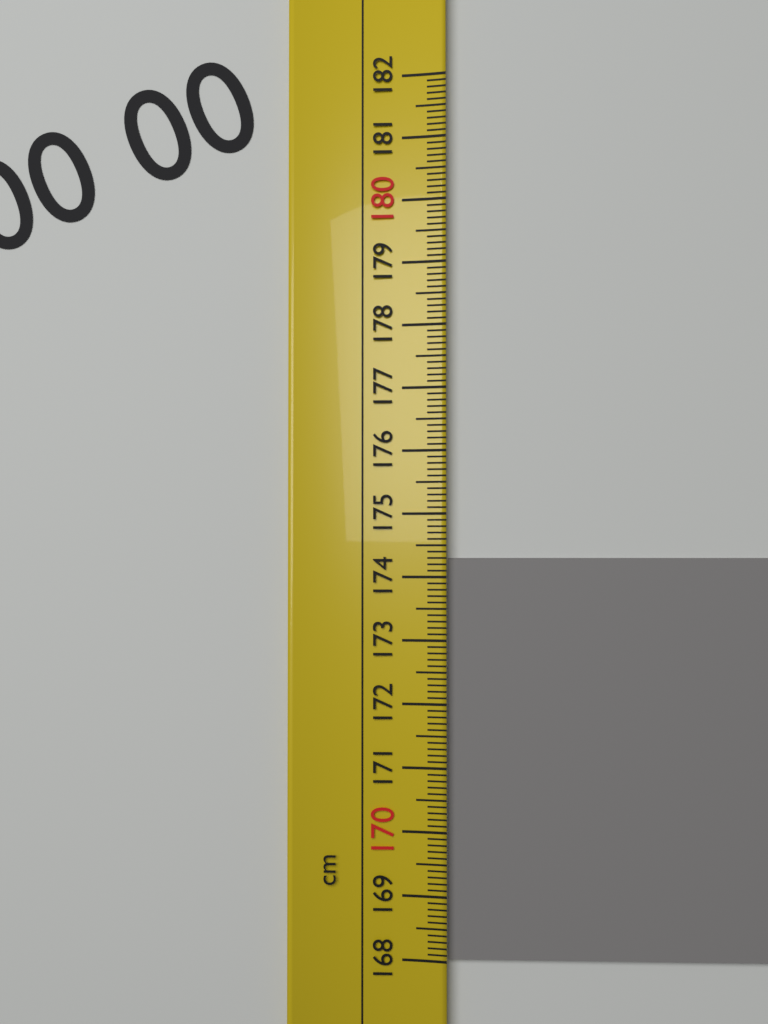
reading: 174.3 cm
